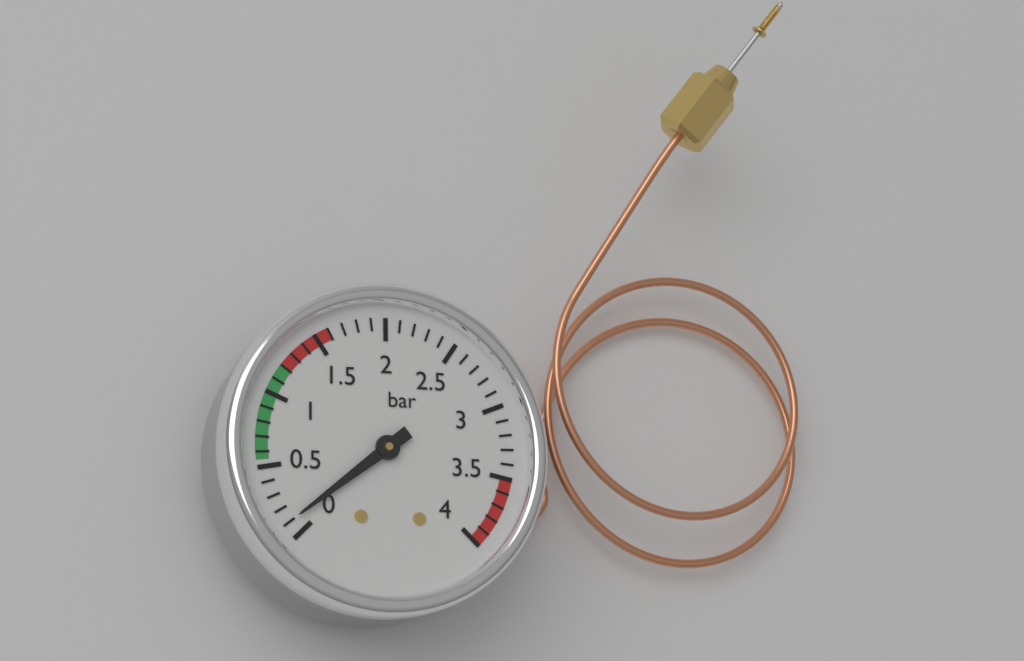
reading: 0.1 bar
